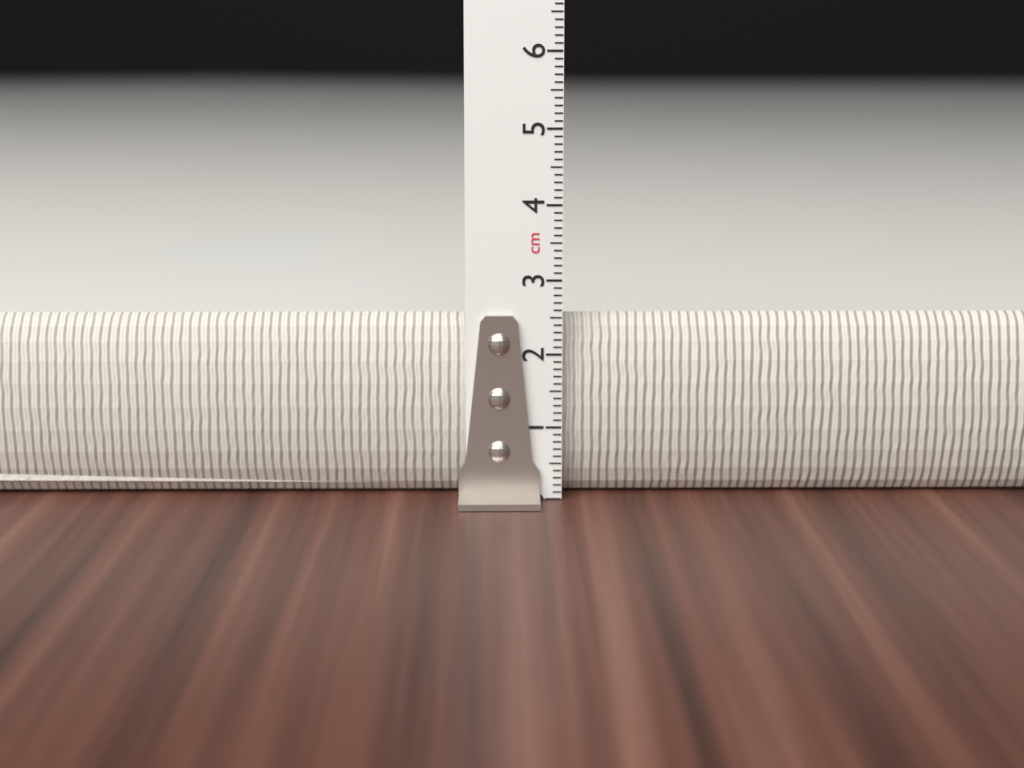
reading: 2.5 cm
